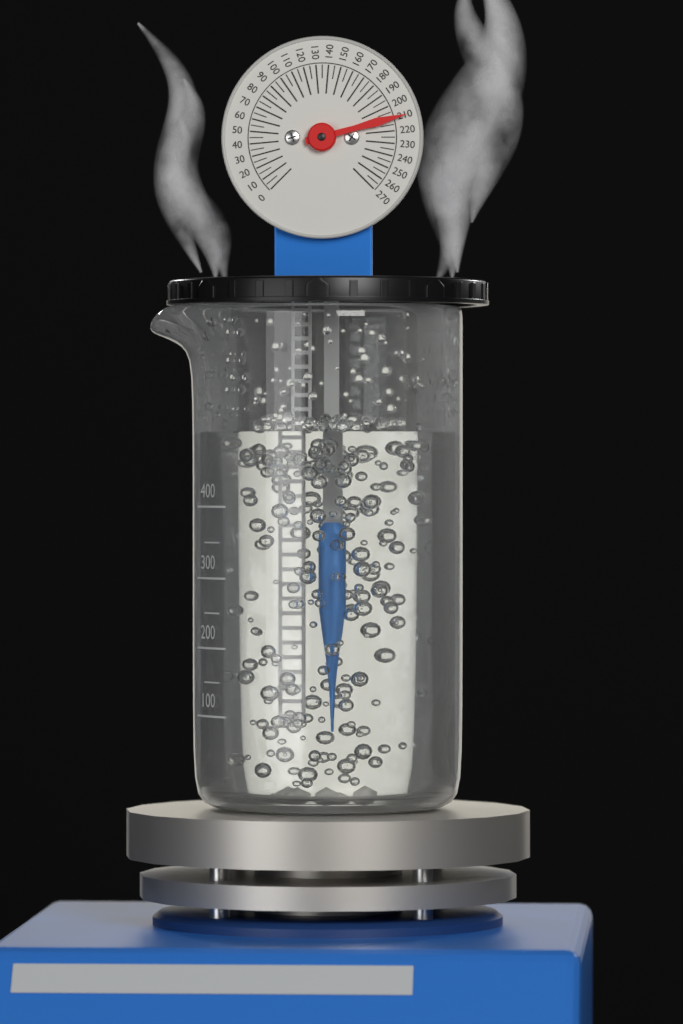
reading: 210 (no unit)
